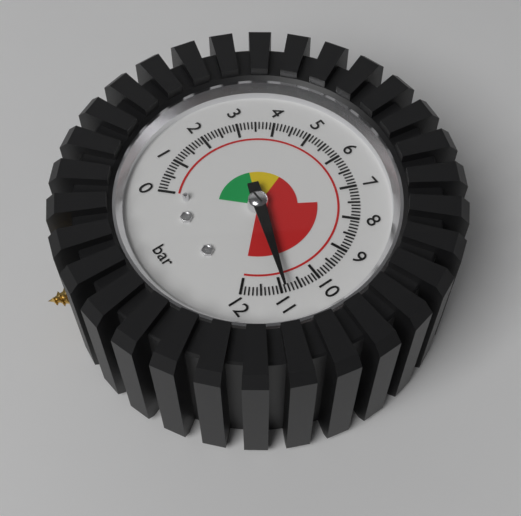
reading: 10.9 bar
